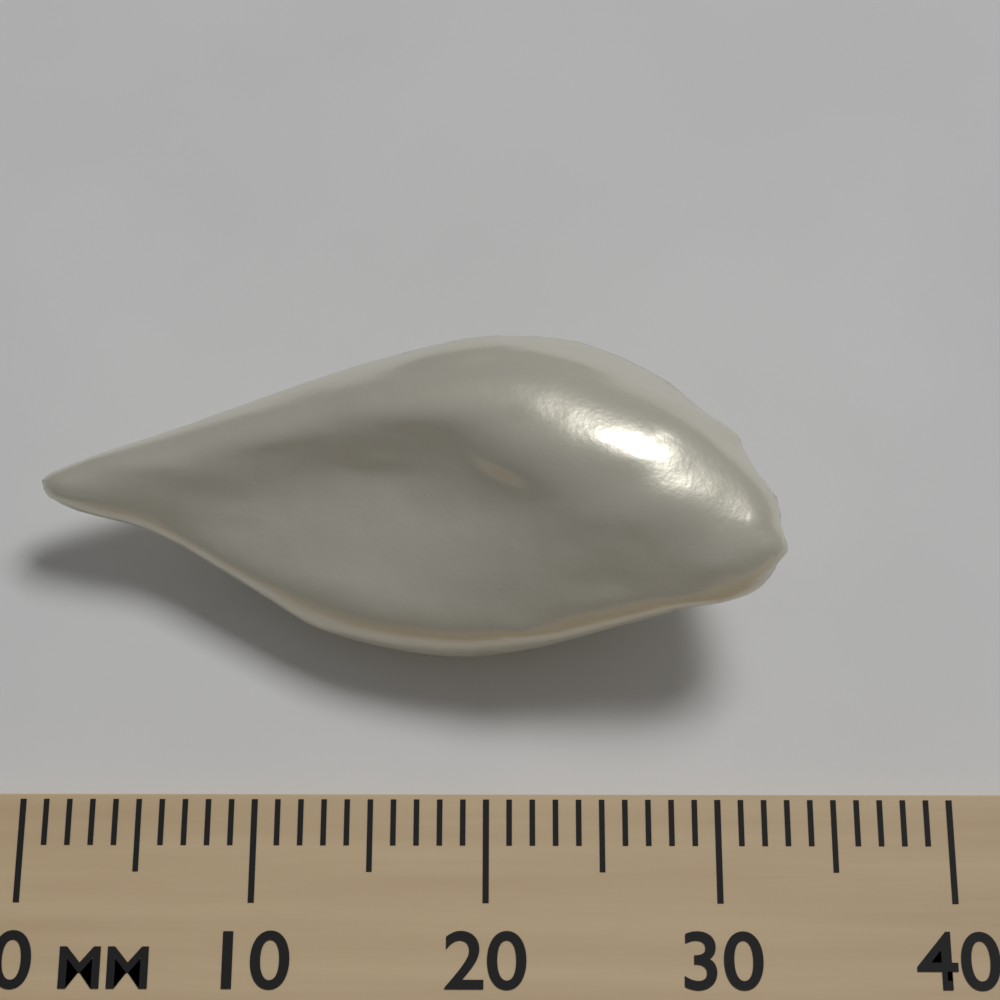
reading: 33 mm
